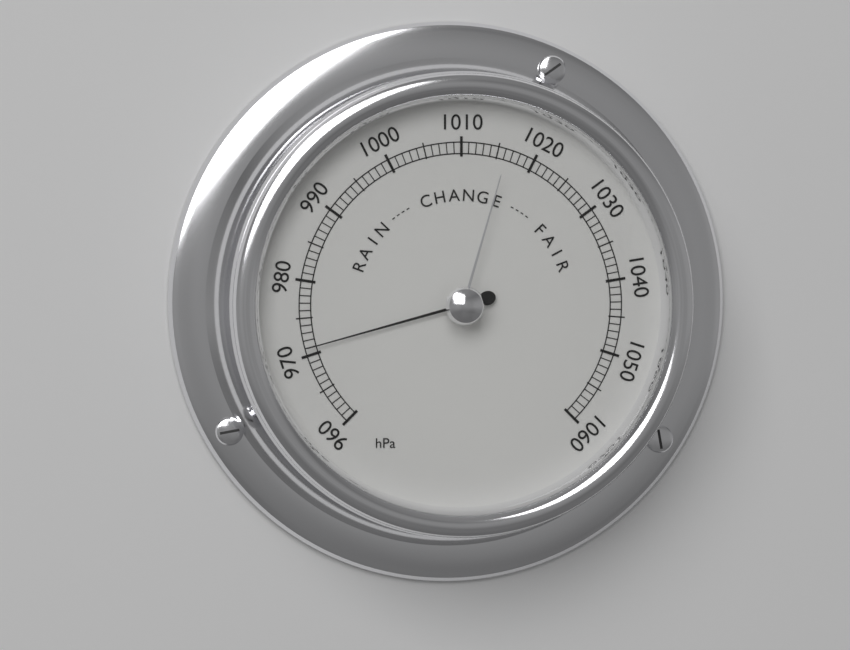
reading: 971 hPa
